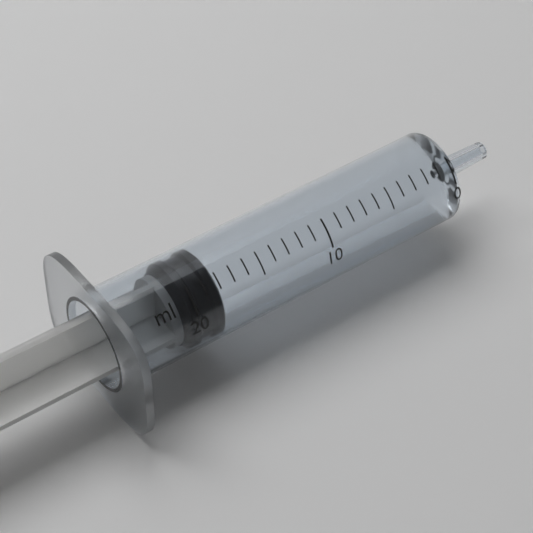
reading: 18 ml
